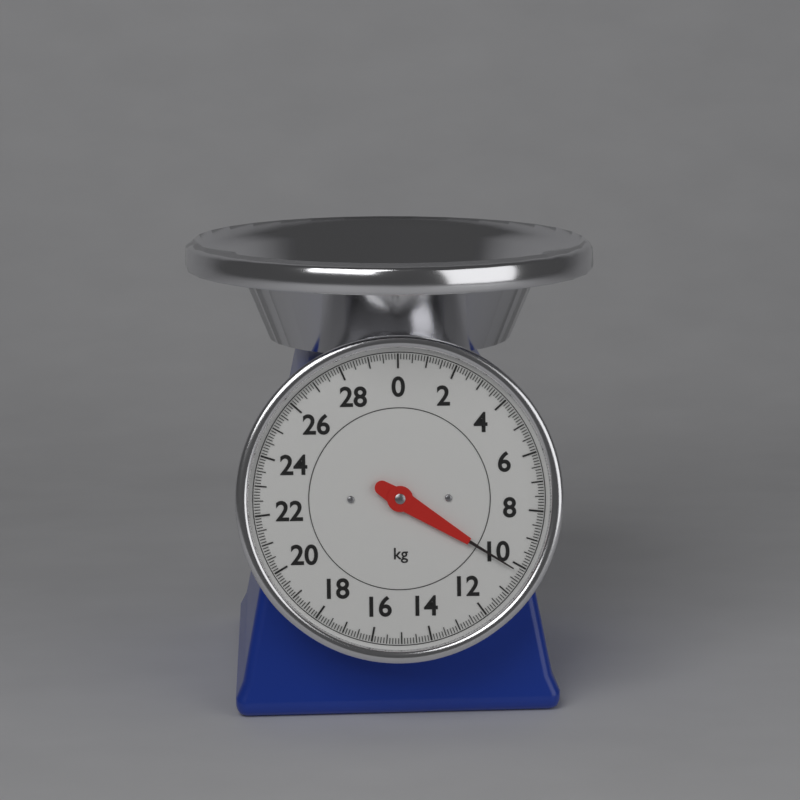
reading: 10.2 kg
